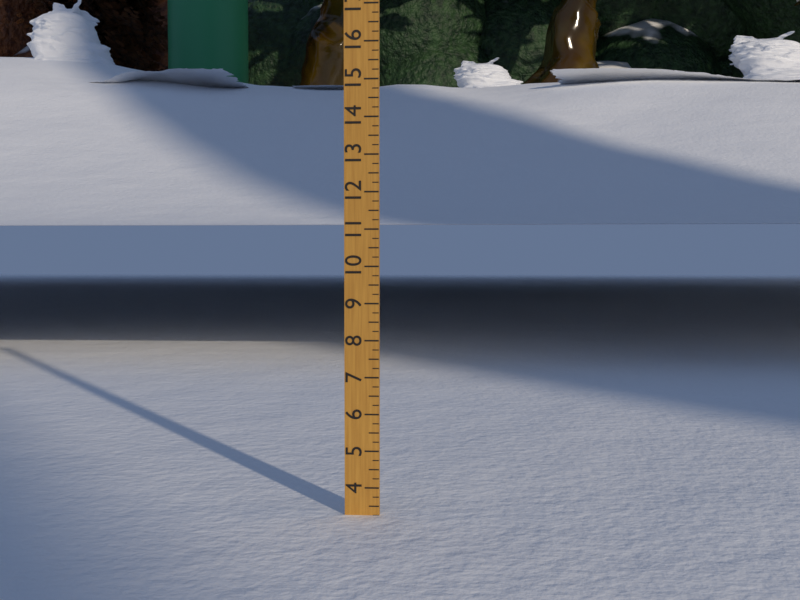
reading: 3.25 (no unit)
